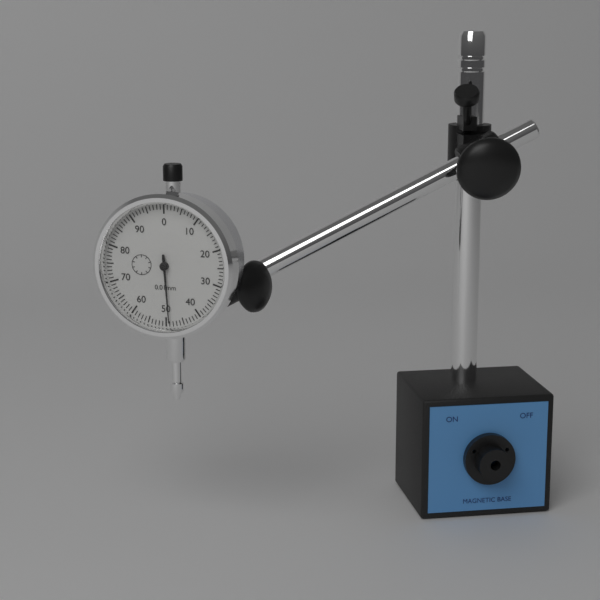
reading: 0.49 mm
